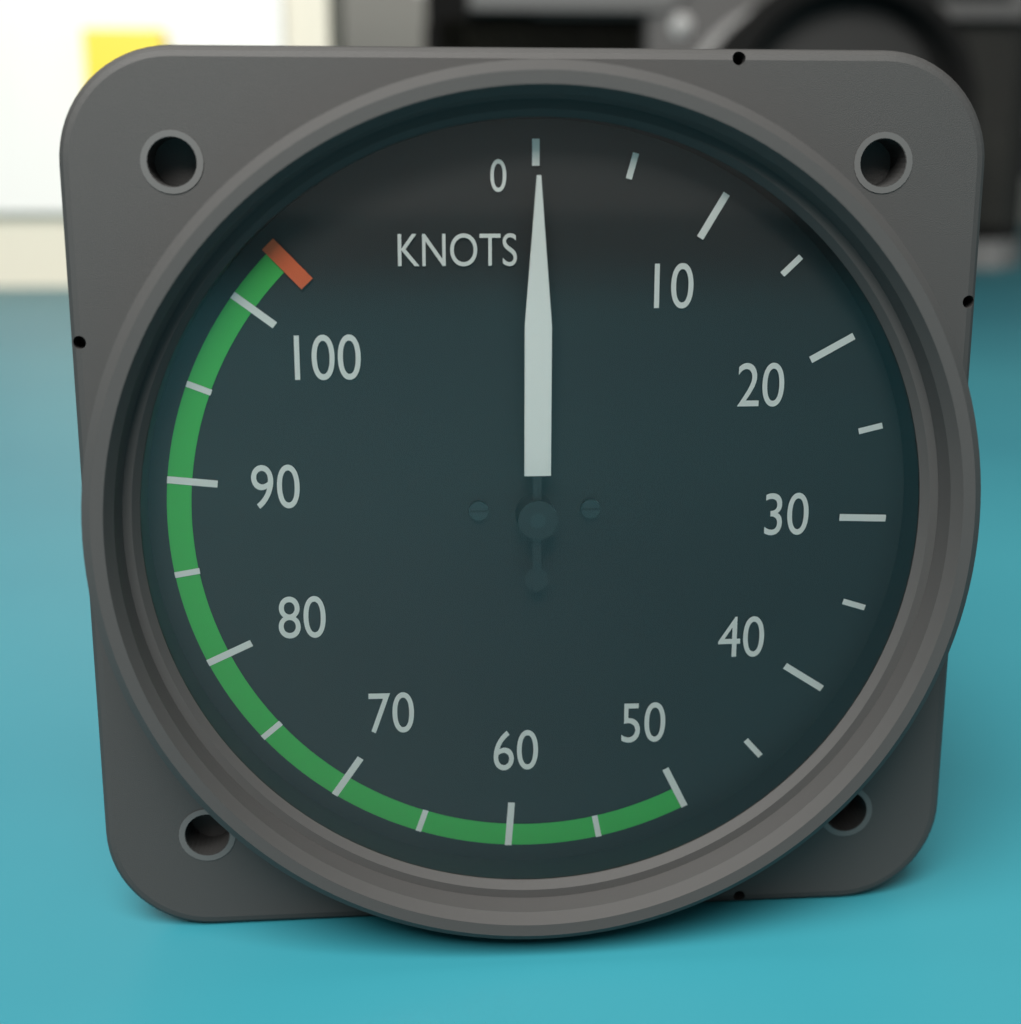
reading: 0 knots
